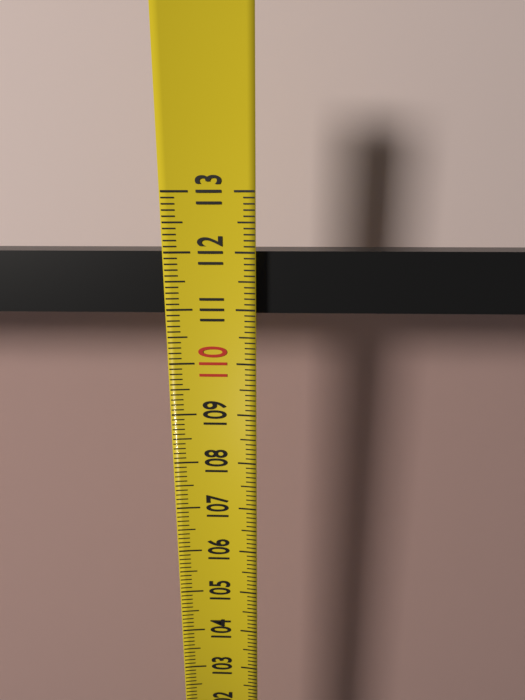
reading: 112.0 (no unit)
